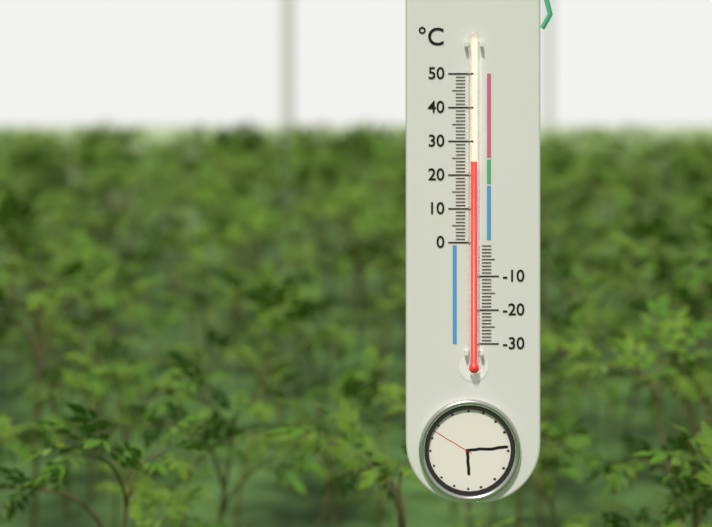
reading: 24 °C
